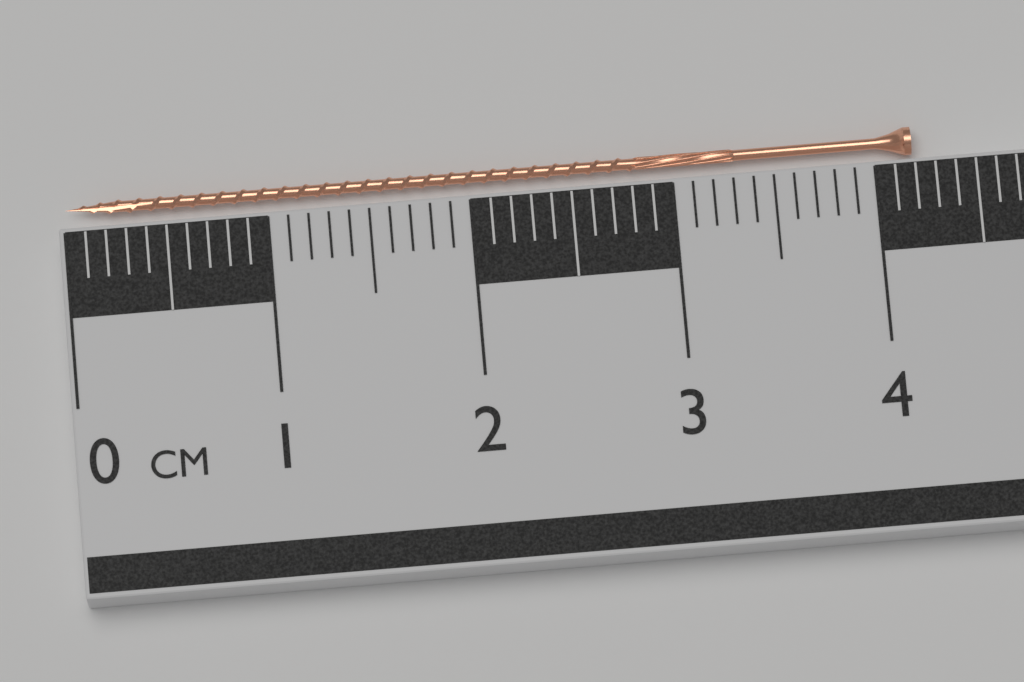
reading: 4.2 cm
